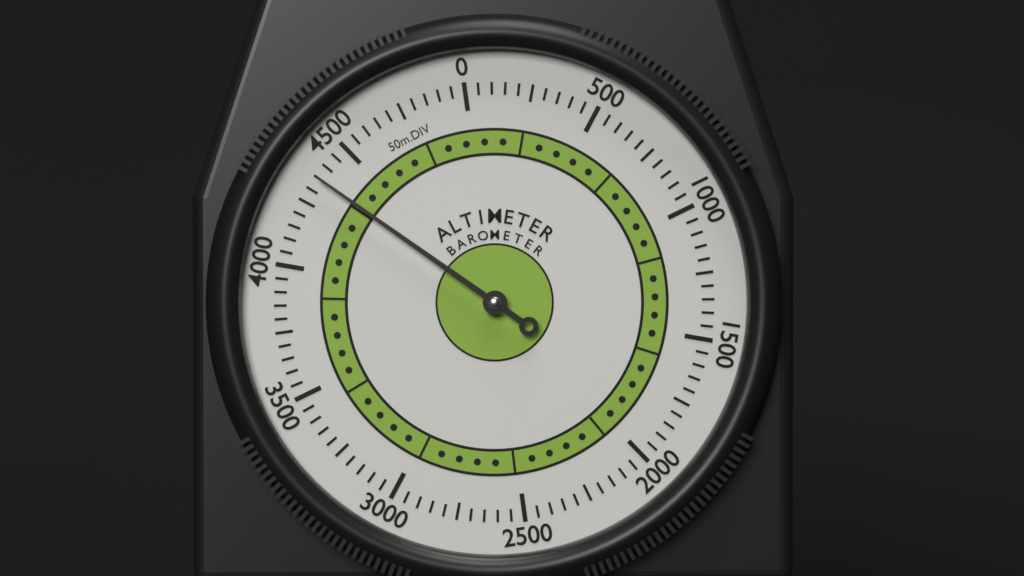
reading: 4350 m
